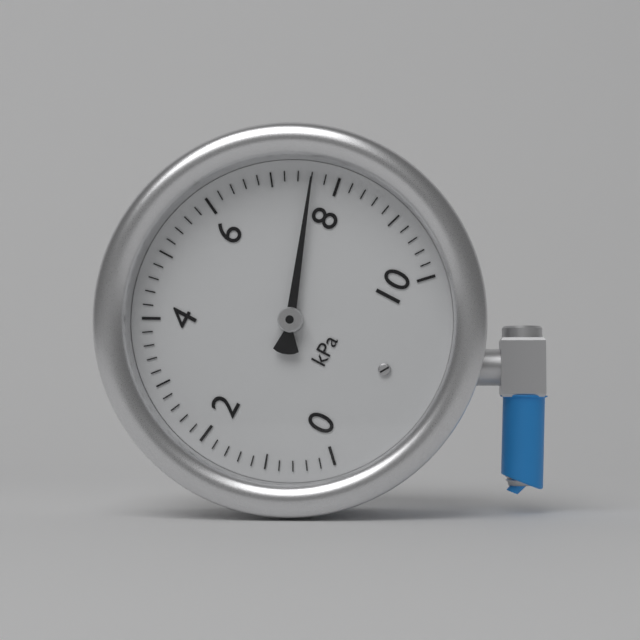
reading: 7.6 kPa
